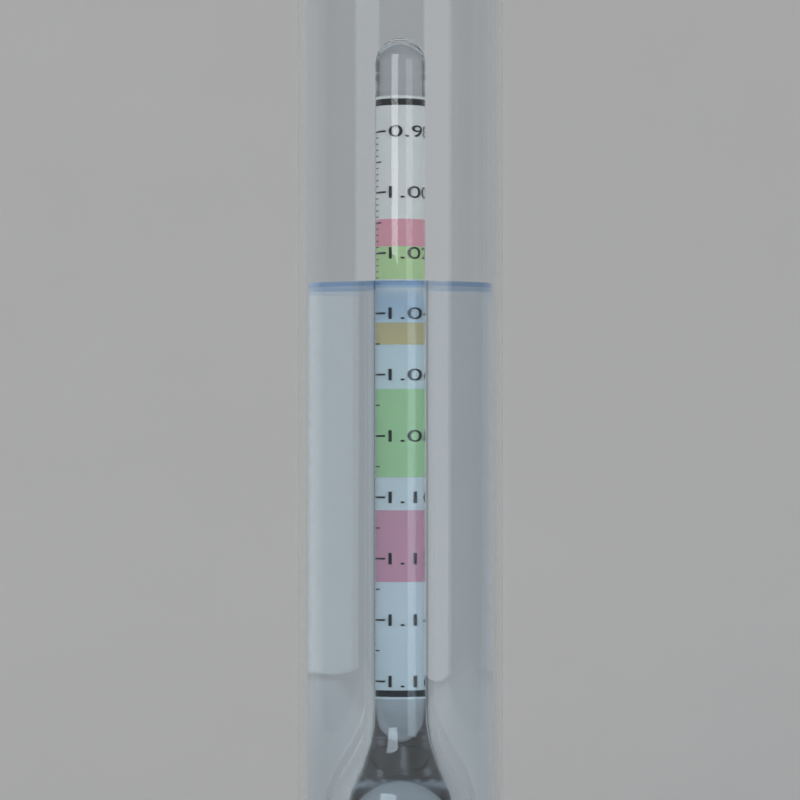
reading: 1.030 (no unit)
